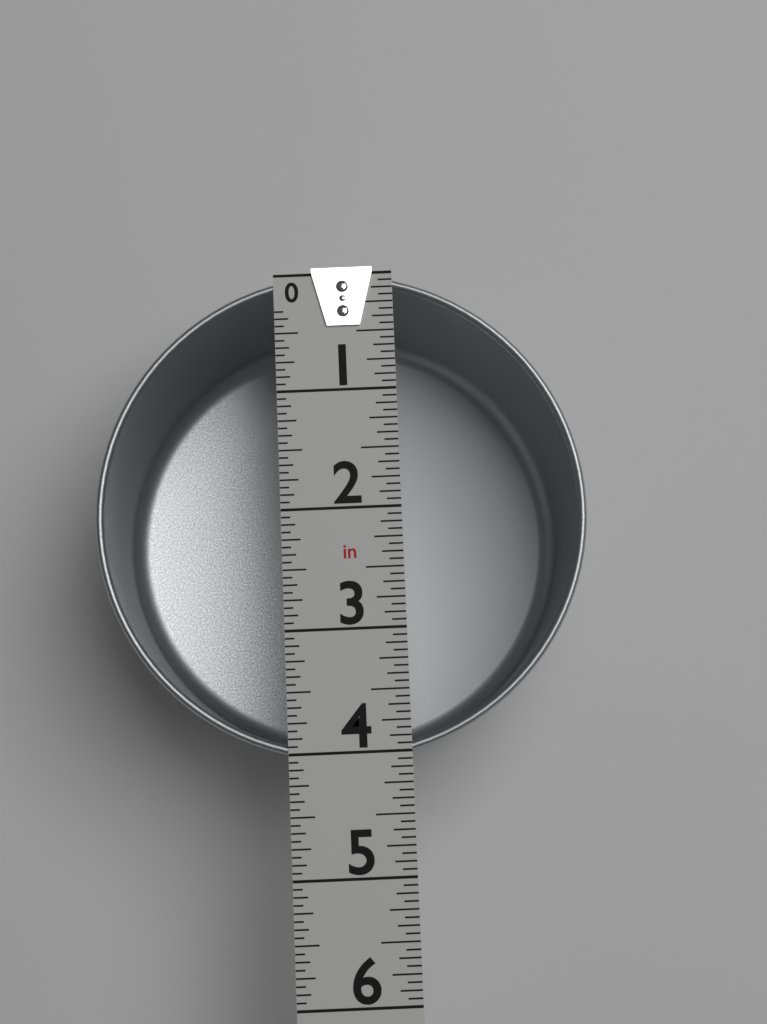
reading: 4.0625 in
